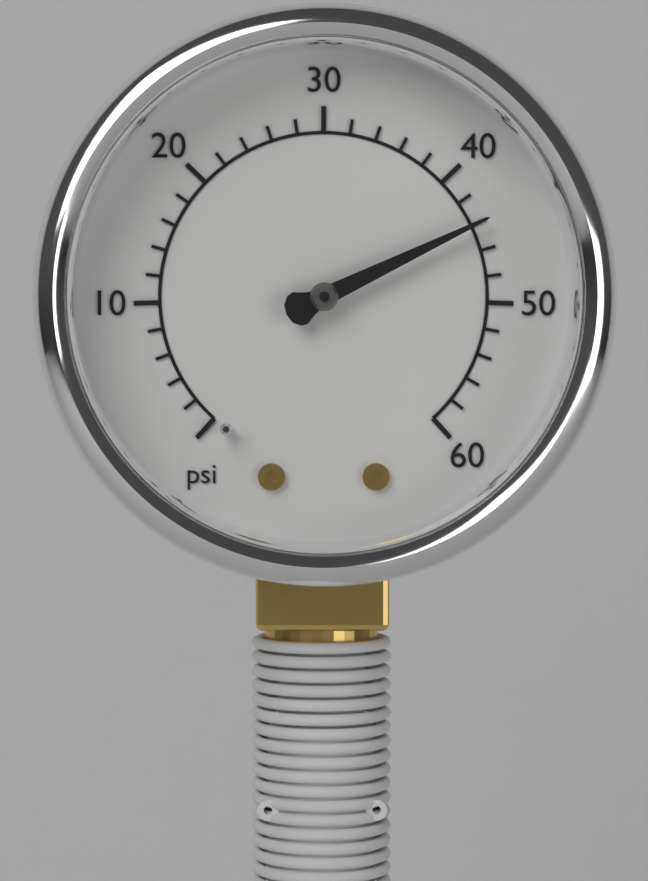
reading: 44 psi
